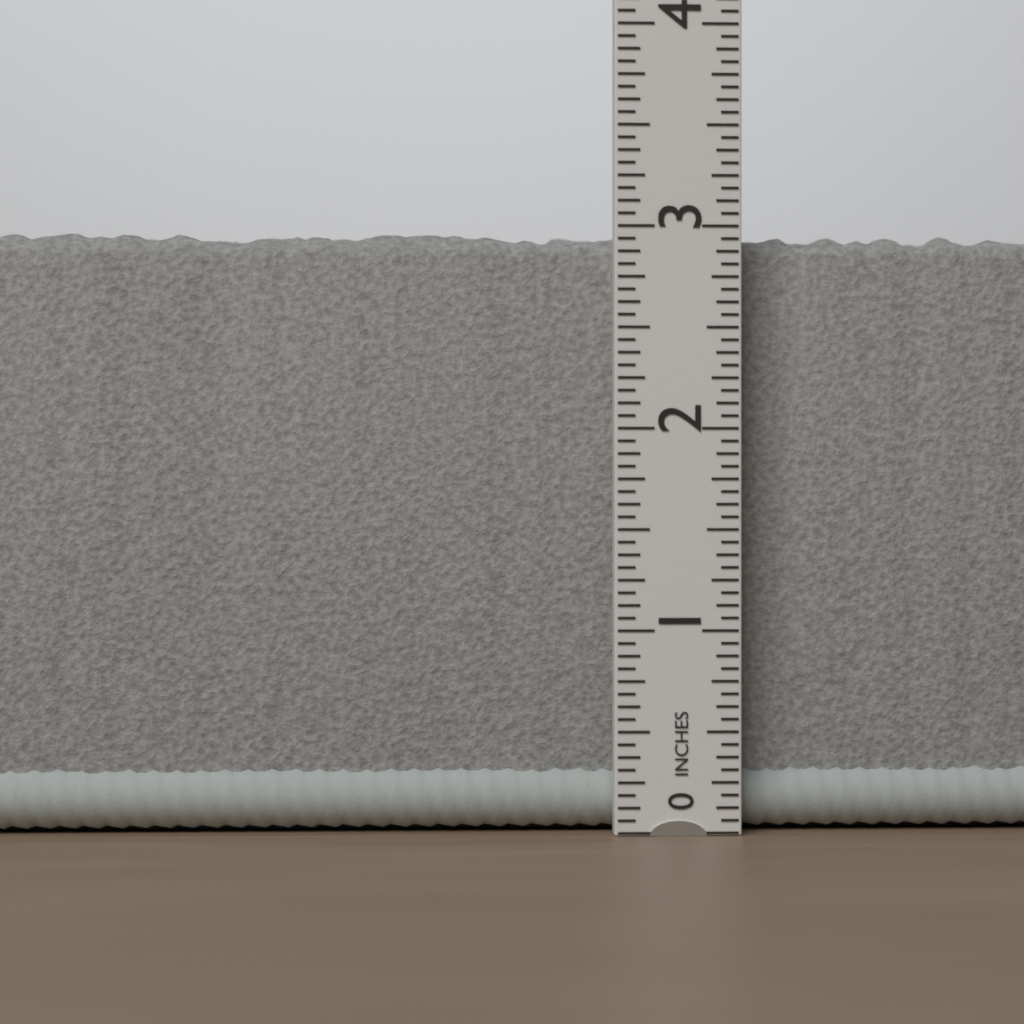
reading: 3.0000 in
